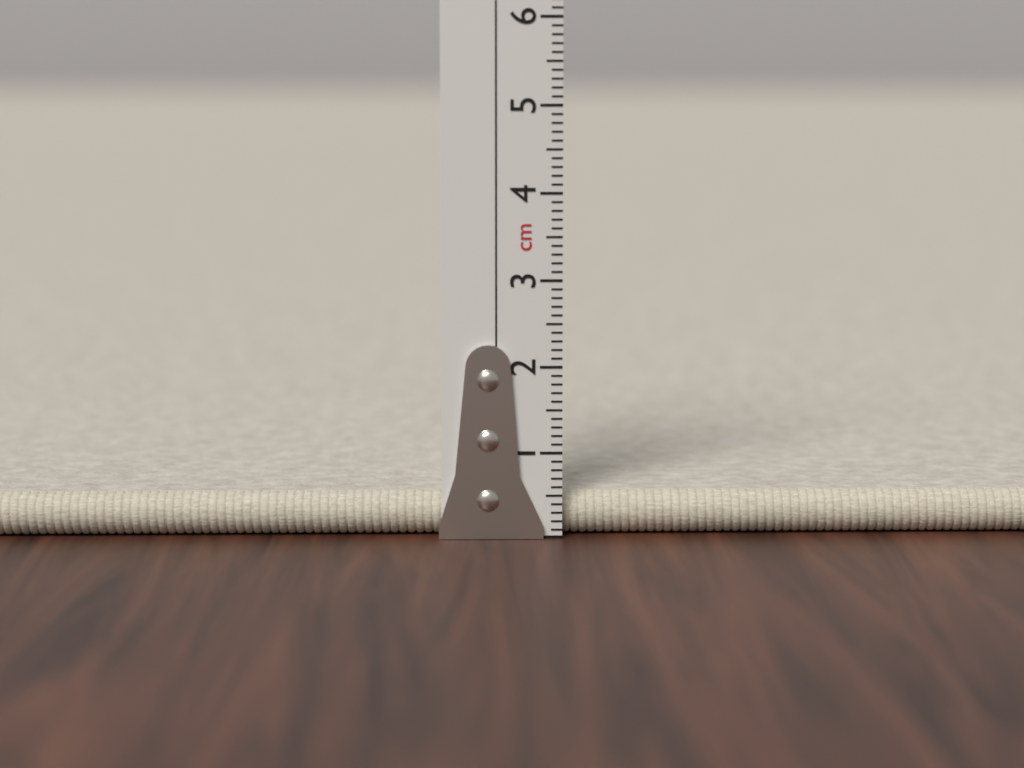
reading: 0.5 cm
